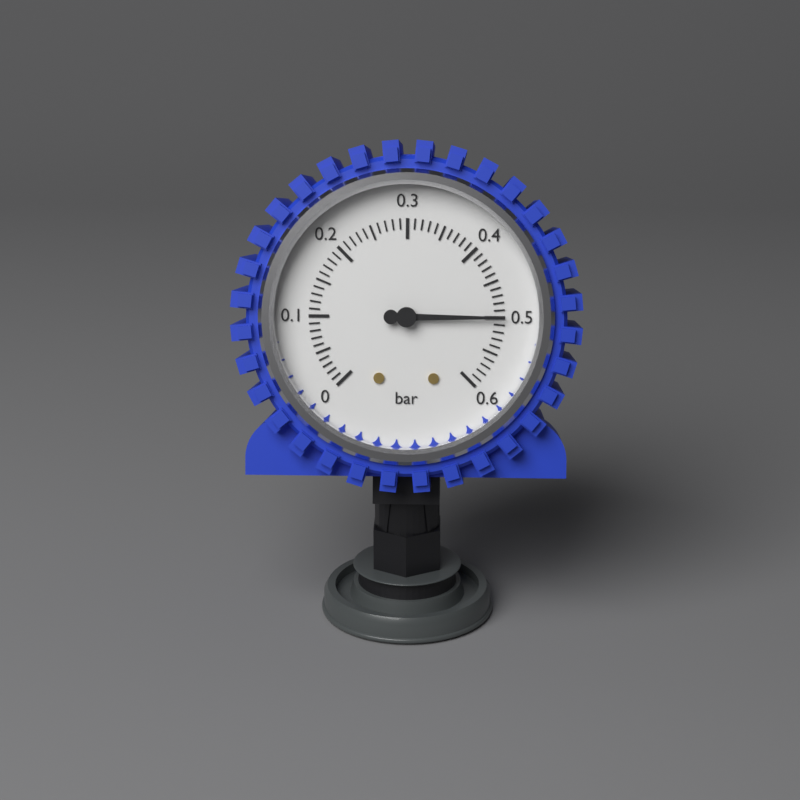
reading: 0.50 bar
